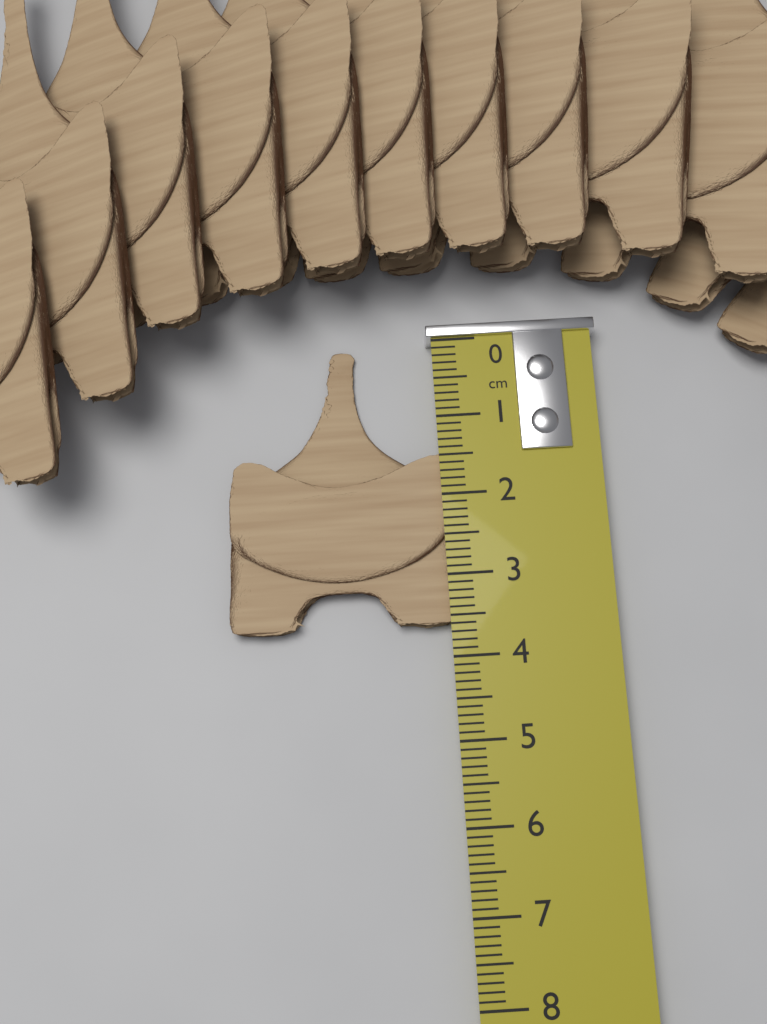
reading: 3.6 cm
